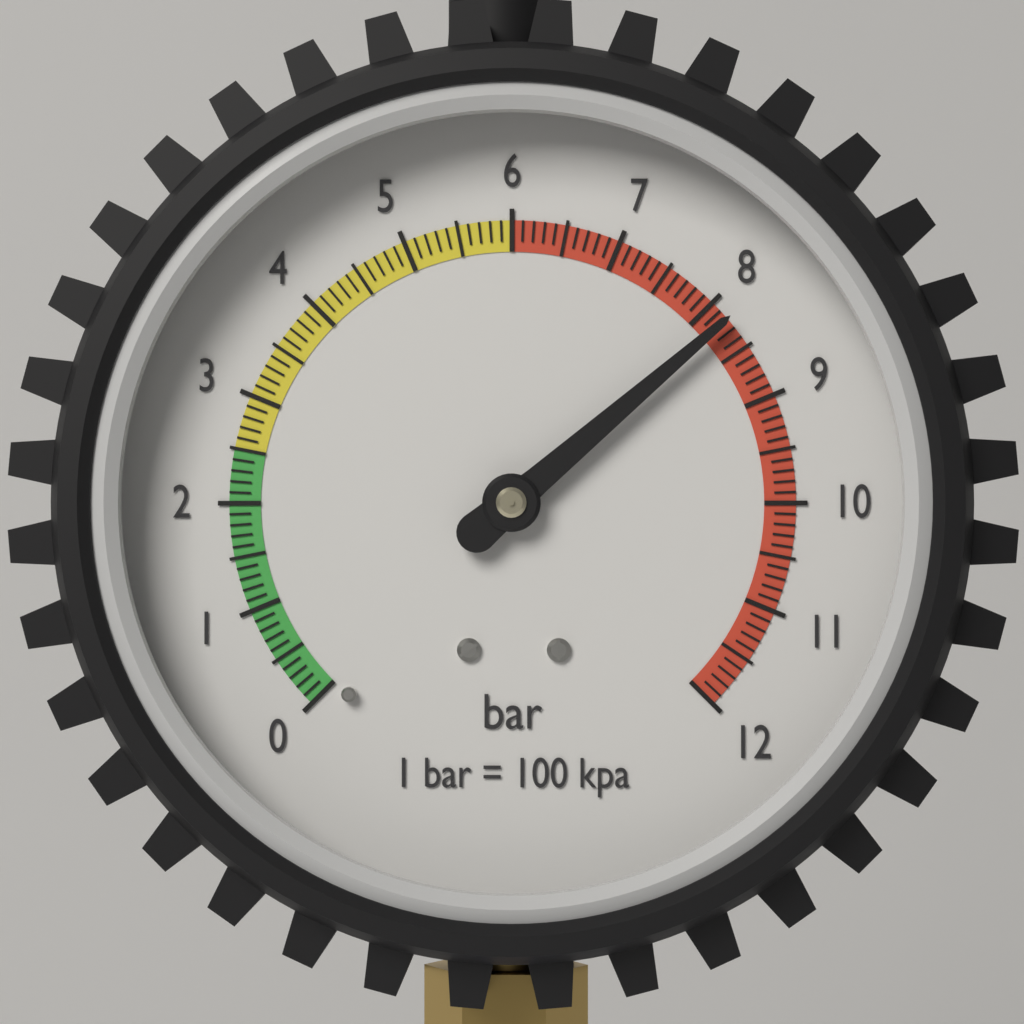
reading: 8.2 bar
